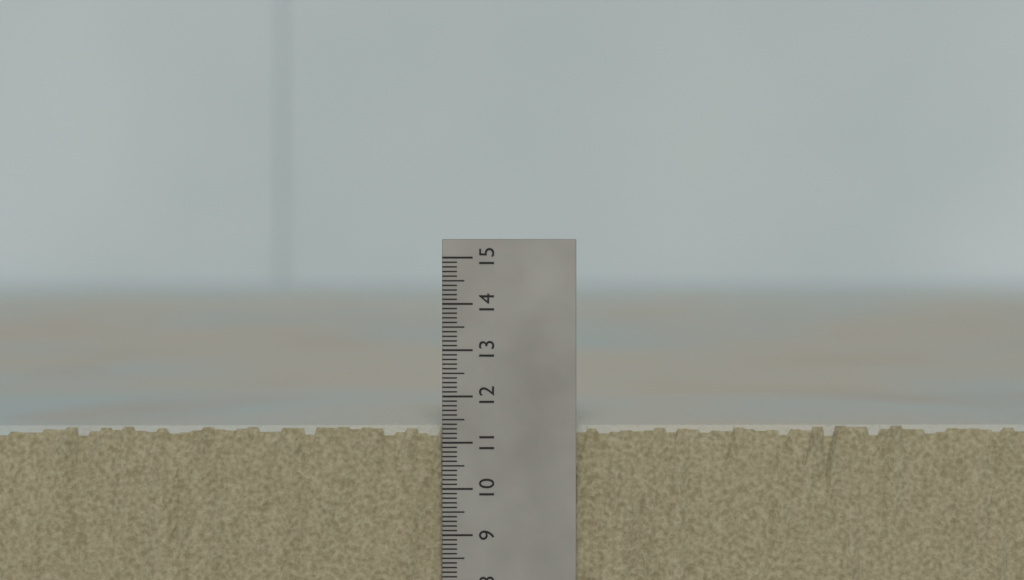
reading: 11.3 (no unit)
